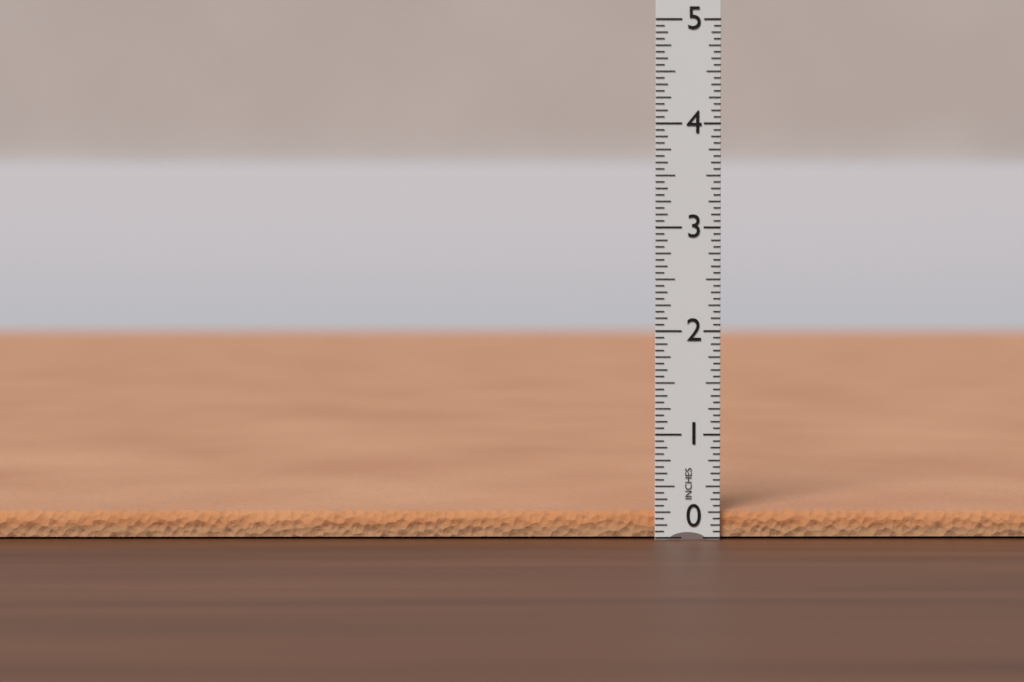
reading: 0.2500 in
